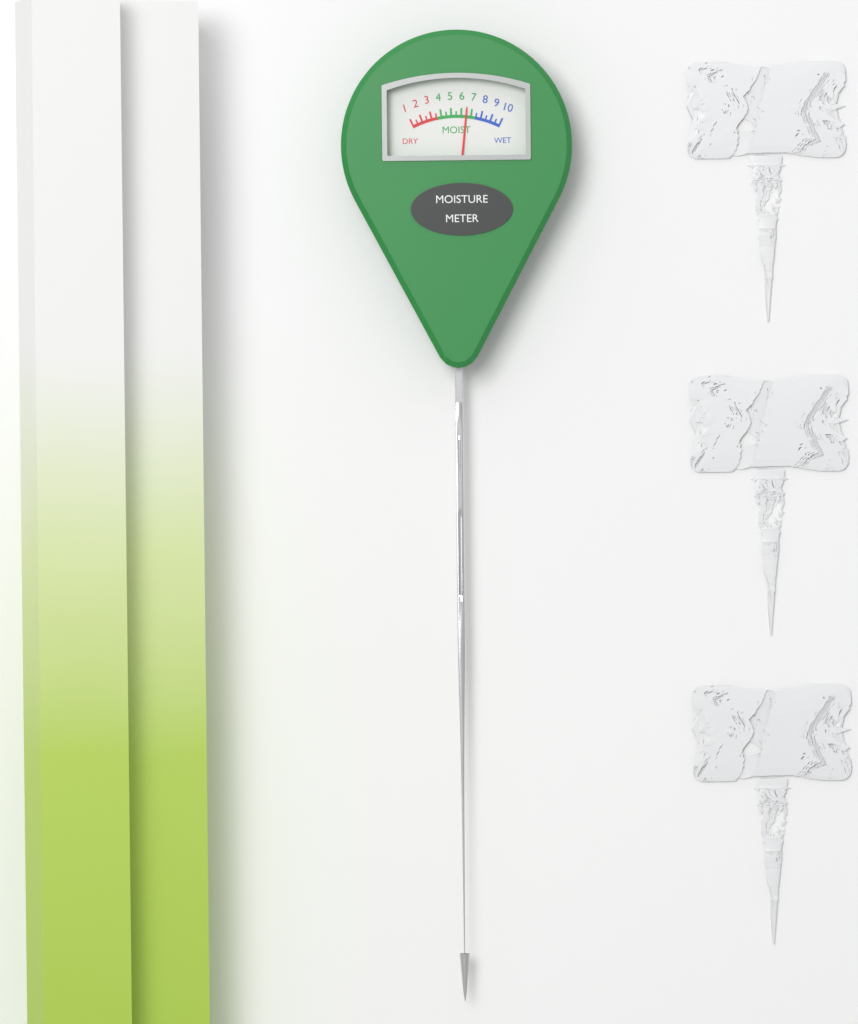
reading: 6.5 (no unit)
